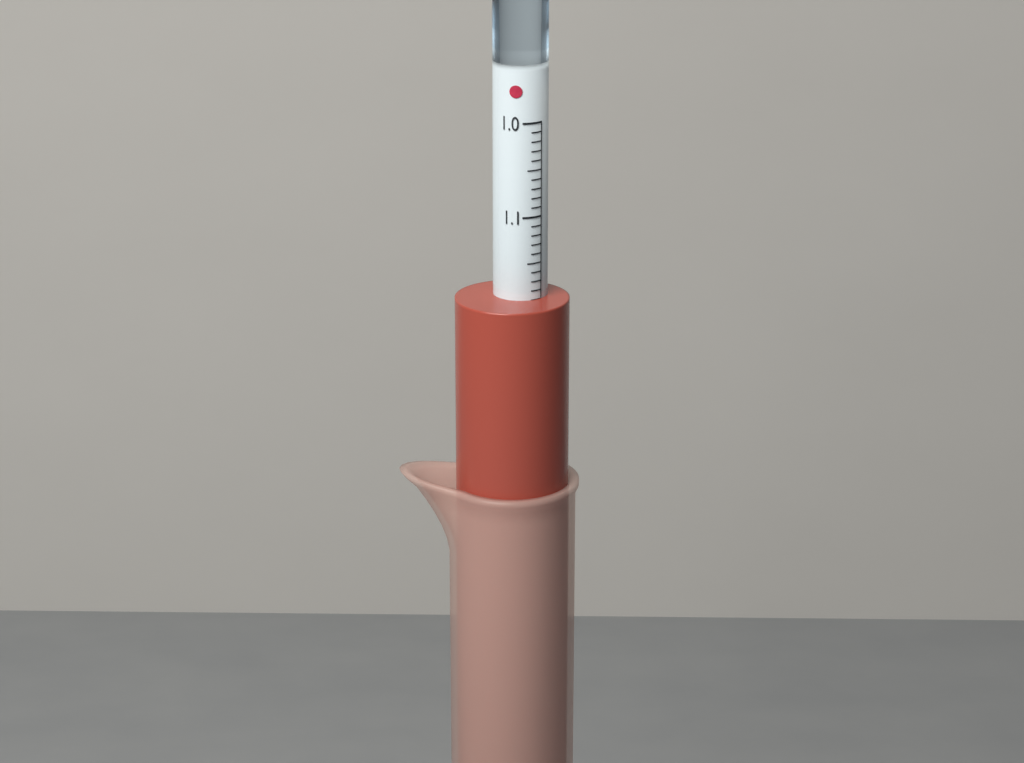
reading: 1.19 (no unit)
